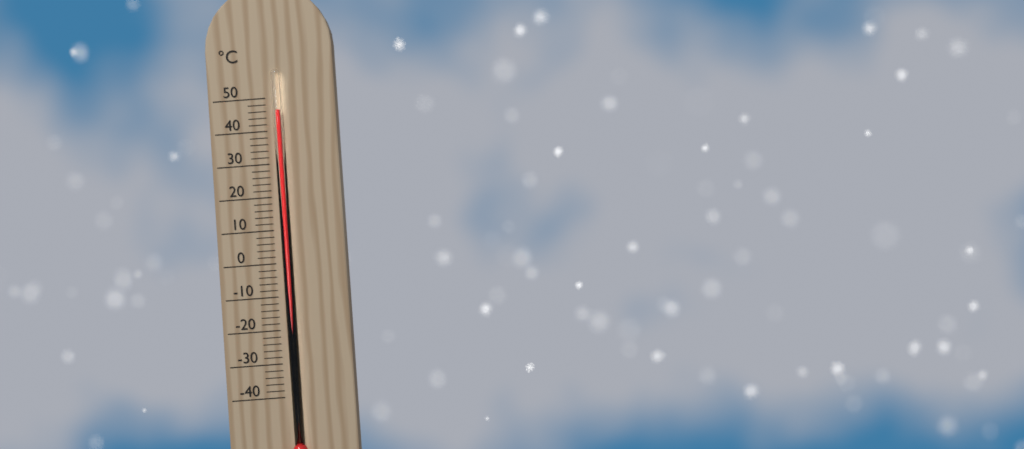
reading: 46 °C
